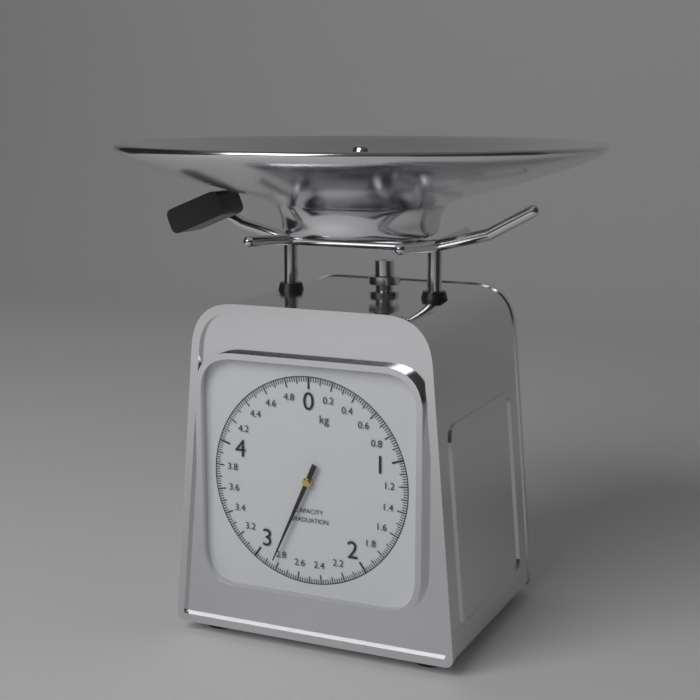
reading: 2.84 kg
